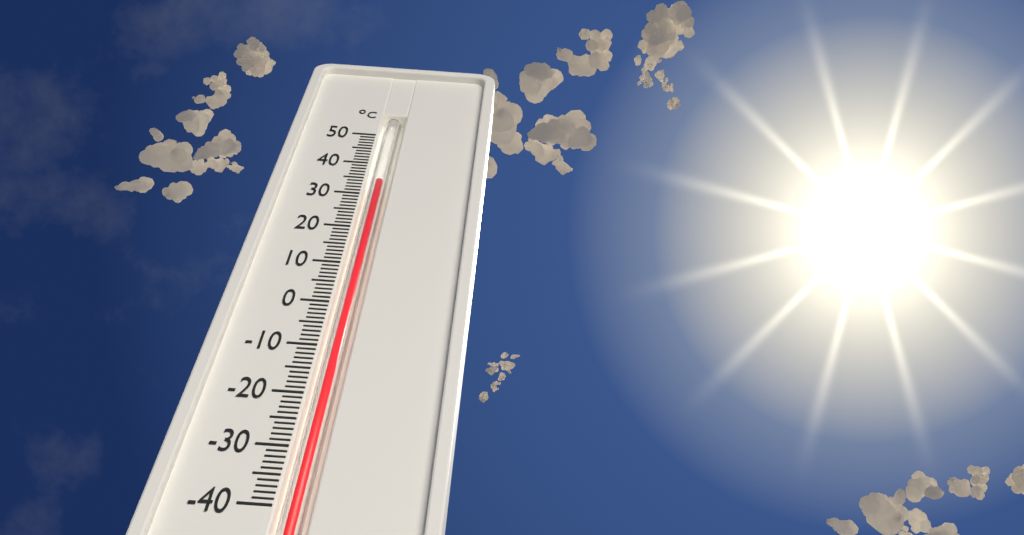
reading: 35 °C
